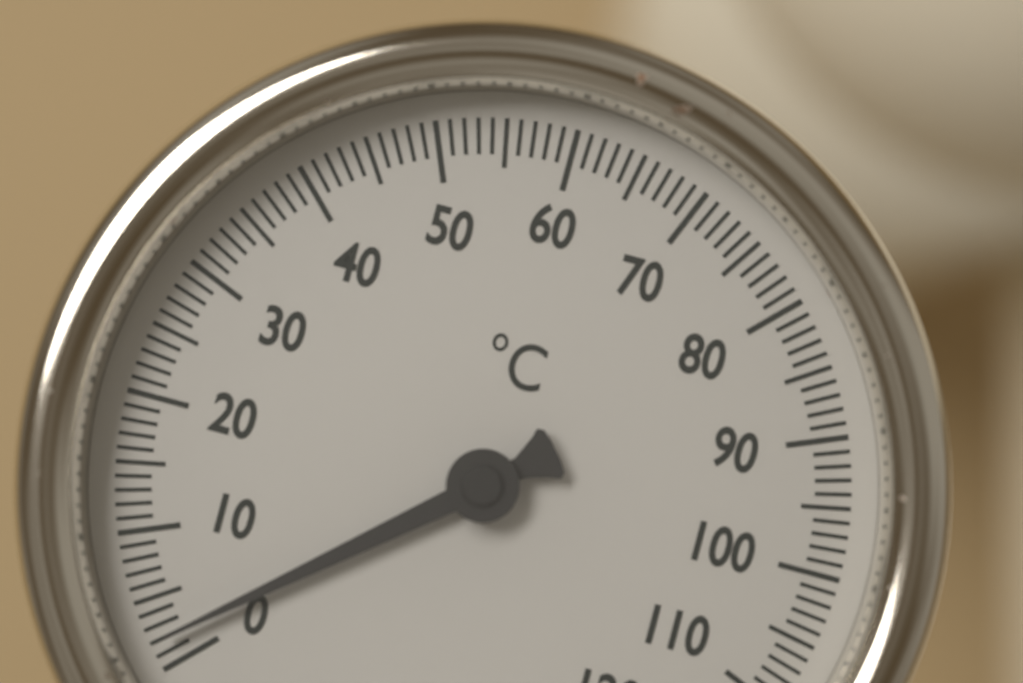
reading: 2 °C
